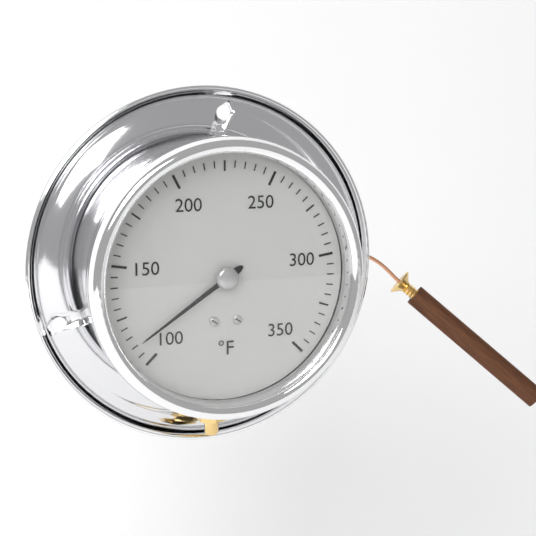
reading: 110 °F
